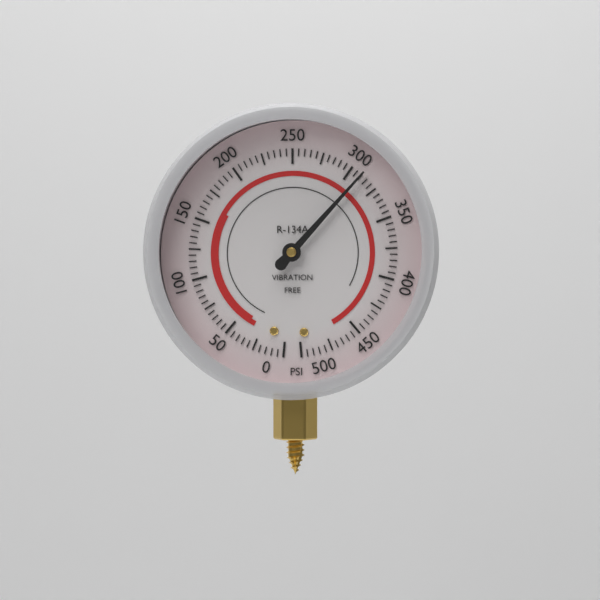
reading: 310 psi
